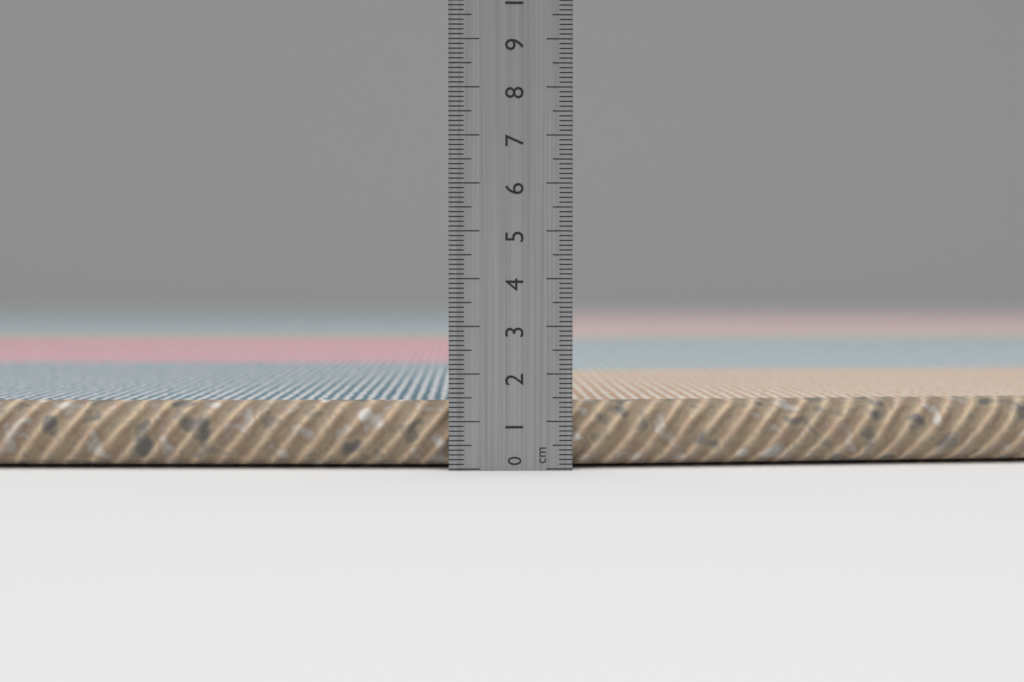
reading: 1.4 cm
